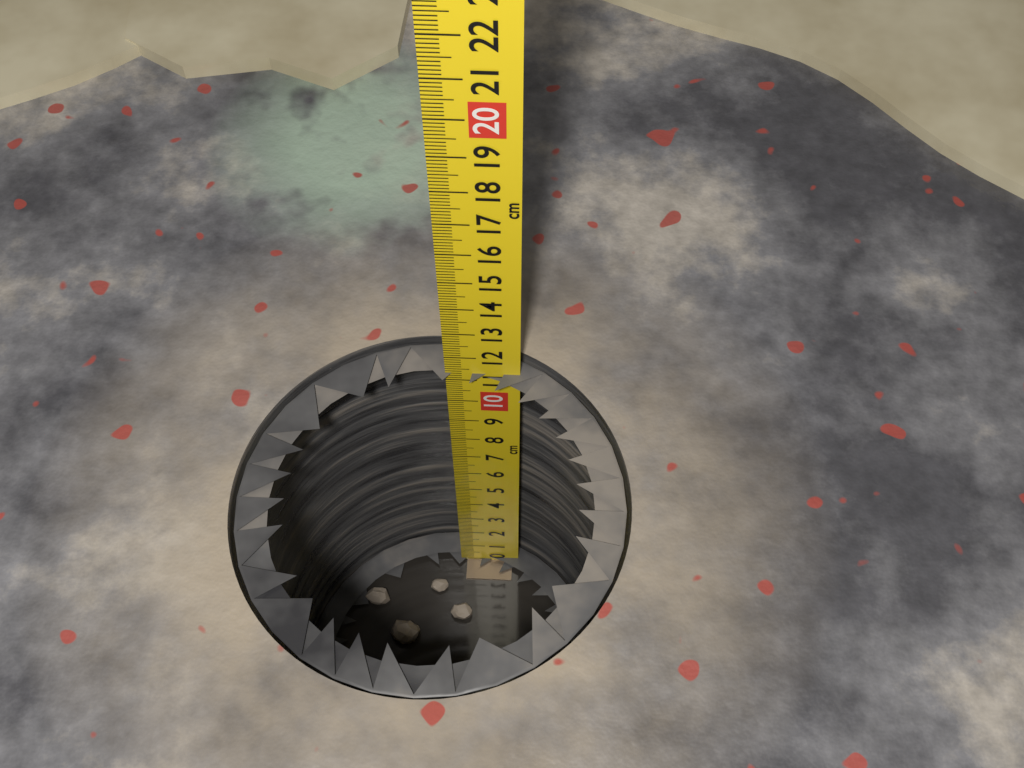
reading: 11.3 cm
